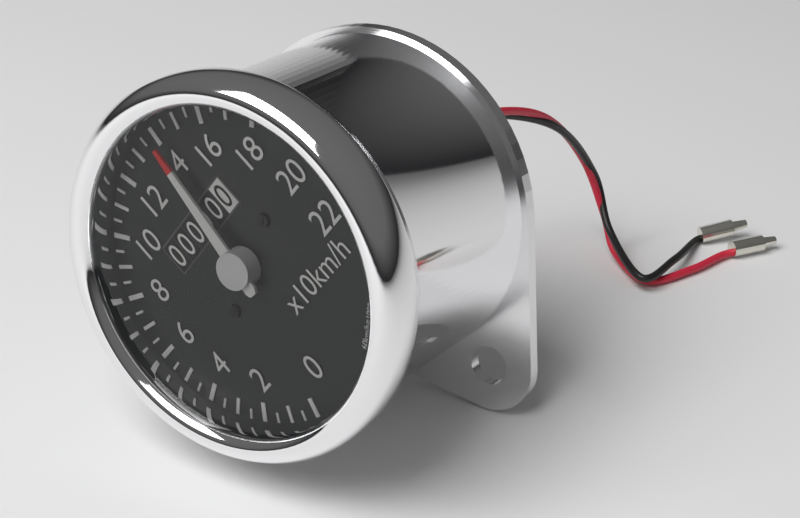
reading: 140 km/h
